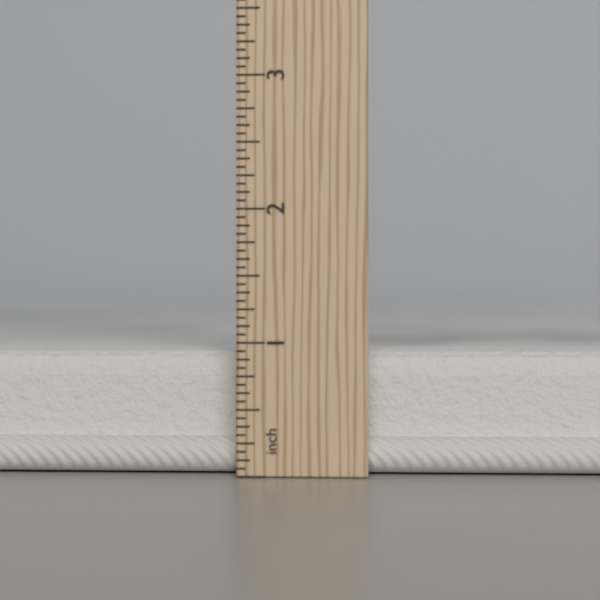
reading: 0.9375 in
